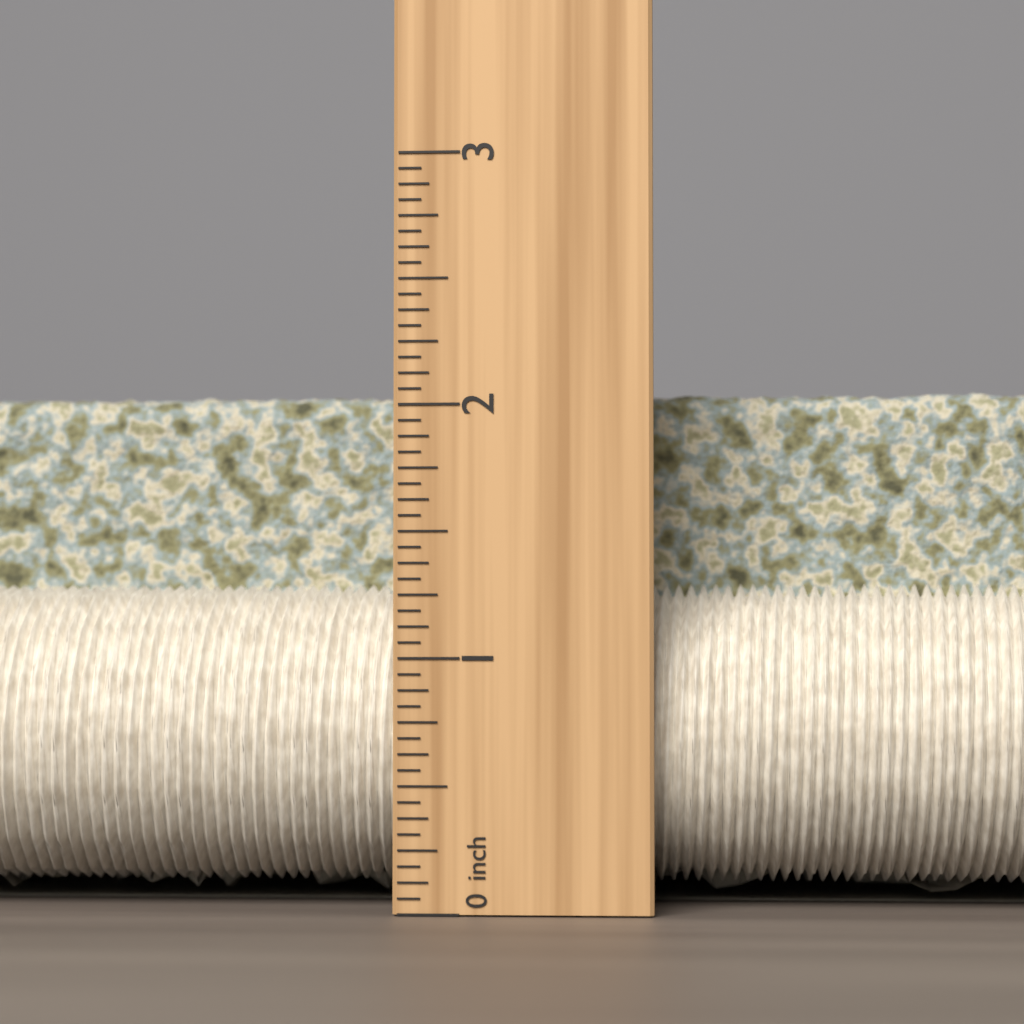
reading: 2.1250 inch
